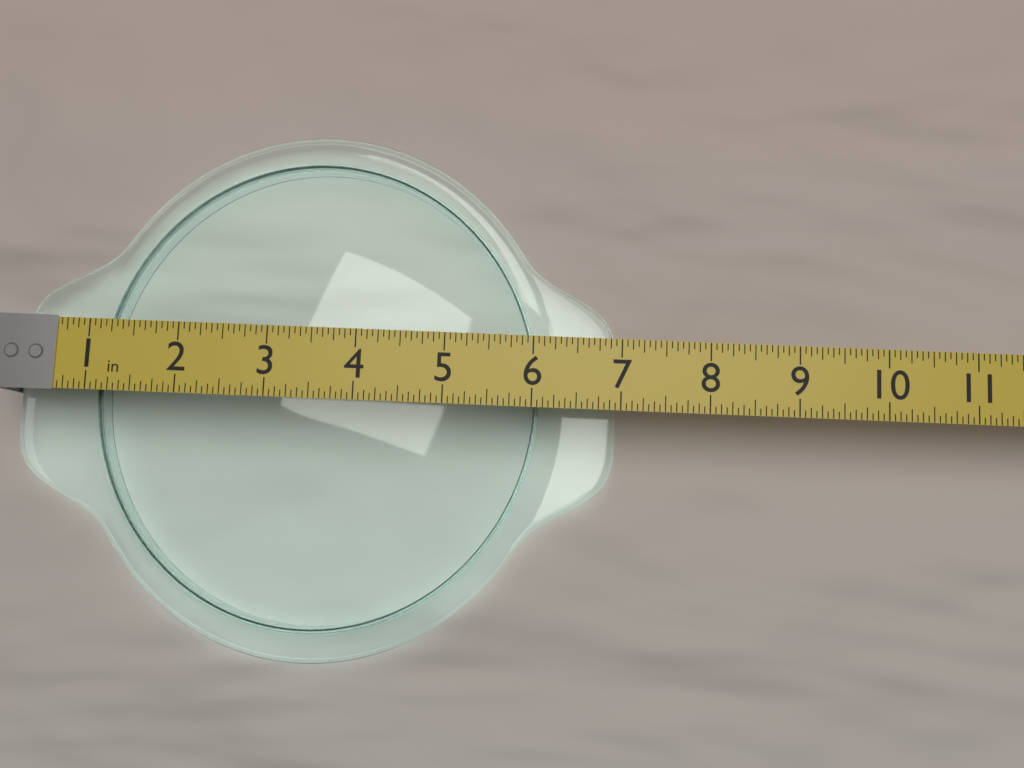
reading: 7.0000 in
